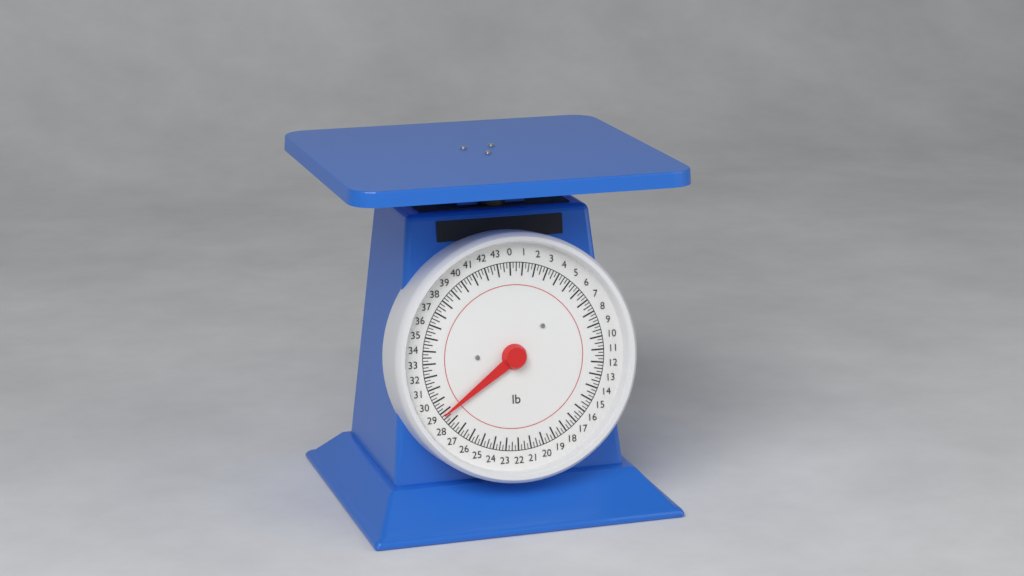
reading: 28.75 lb
